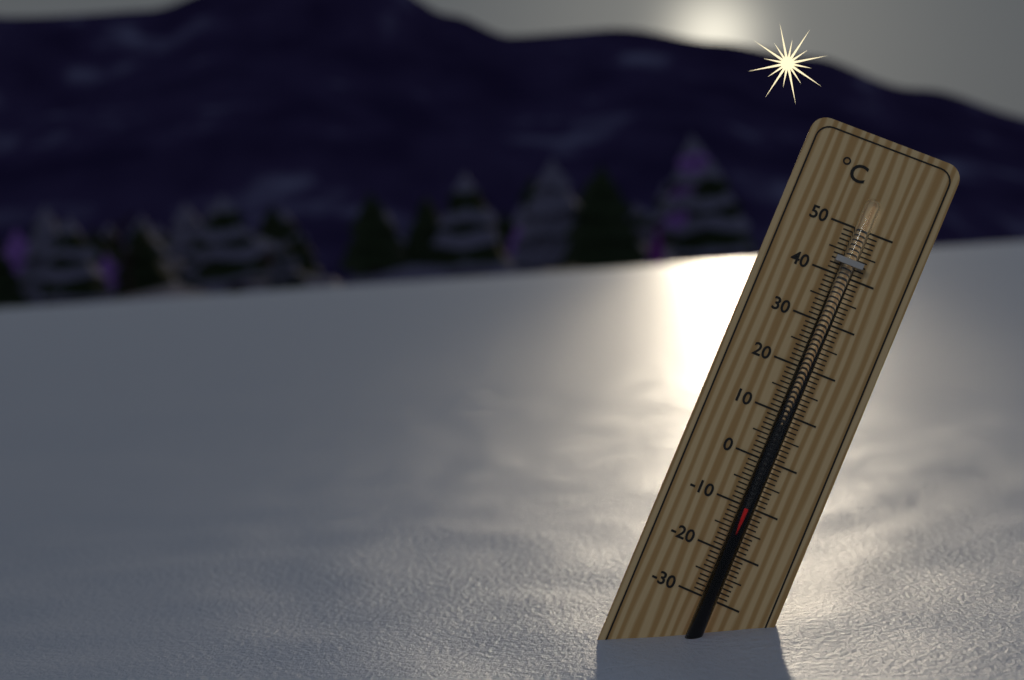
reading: -10 °C
